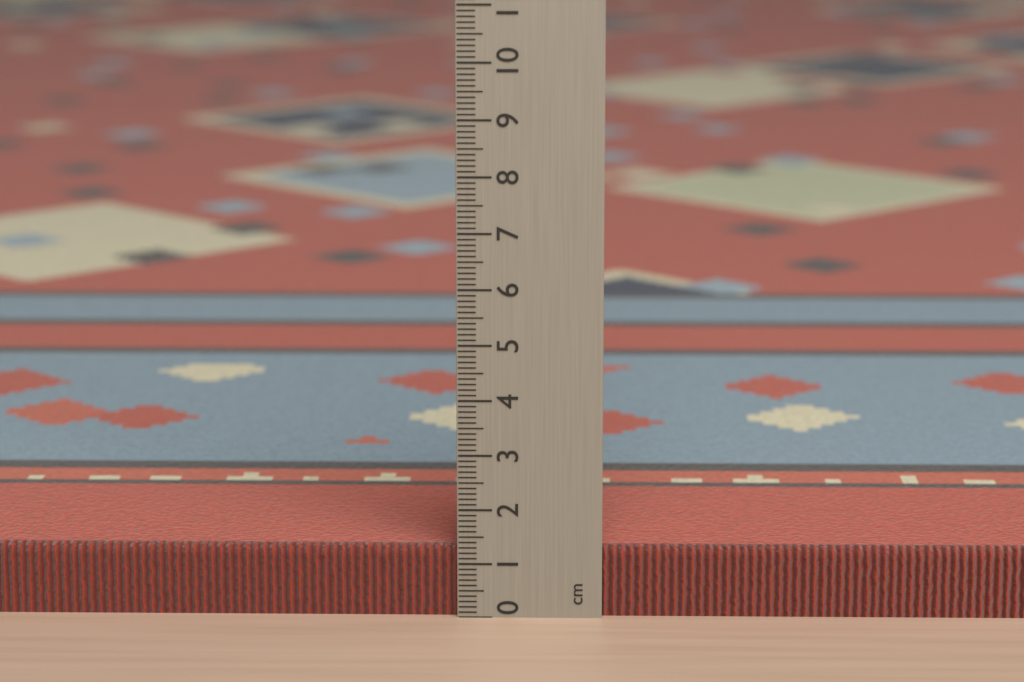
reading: 1.3 cm
